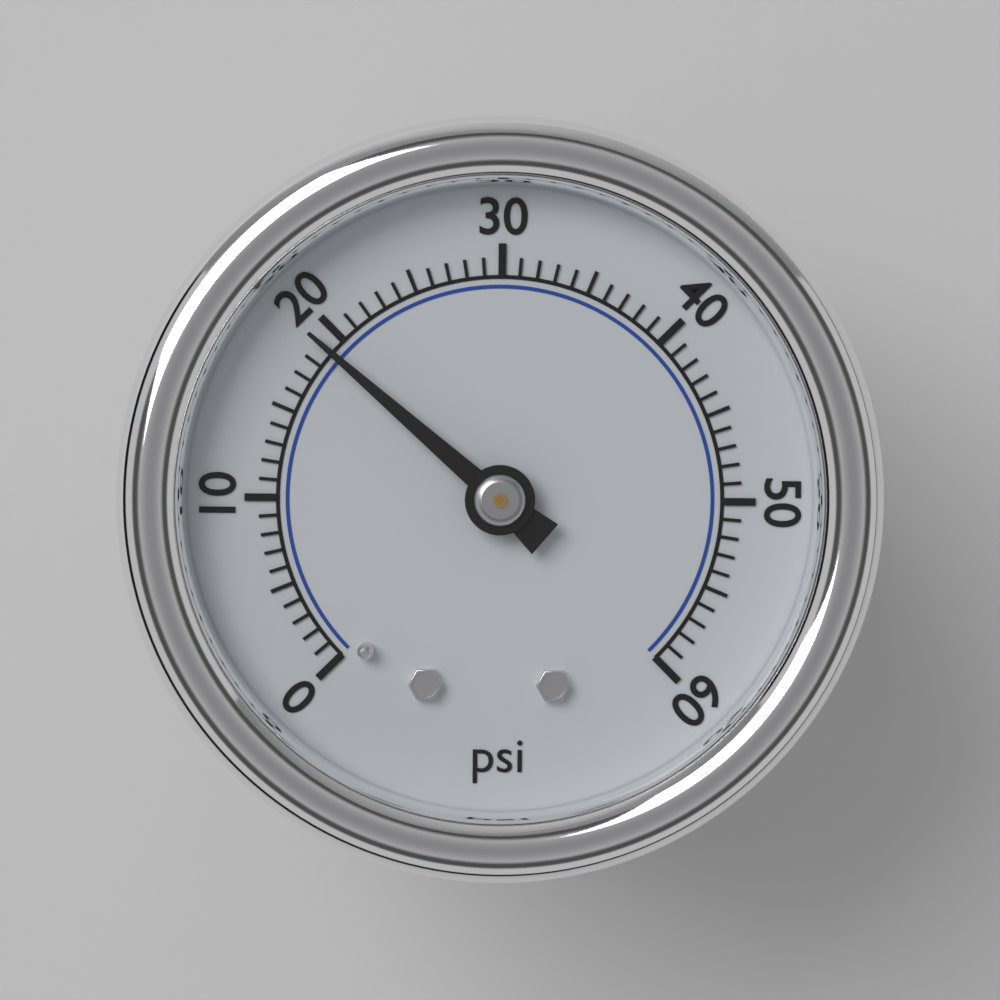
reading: 19 psi
